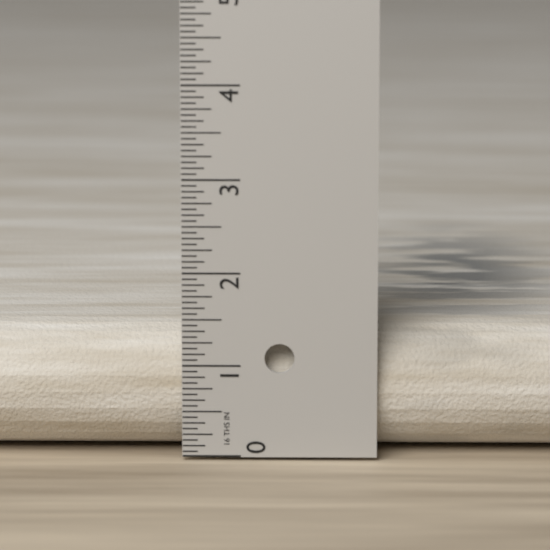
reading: 1.3750 in
